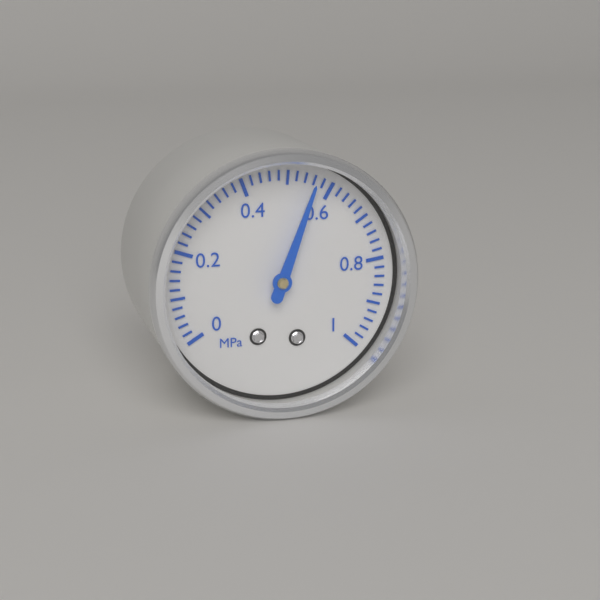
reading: 0.56 MPa
